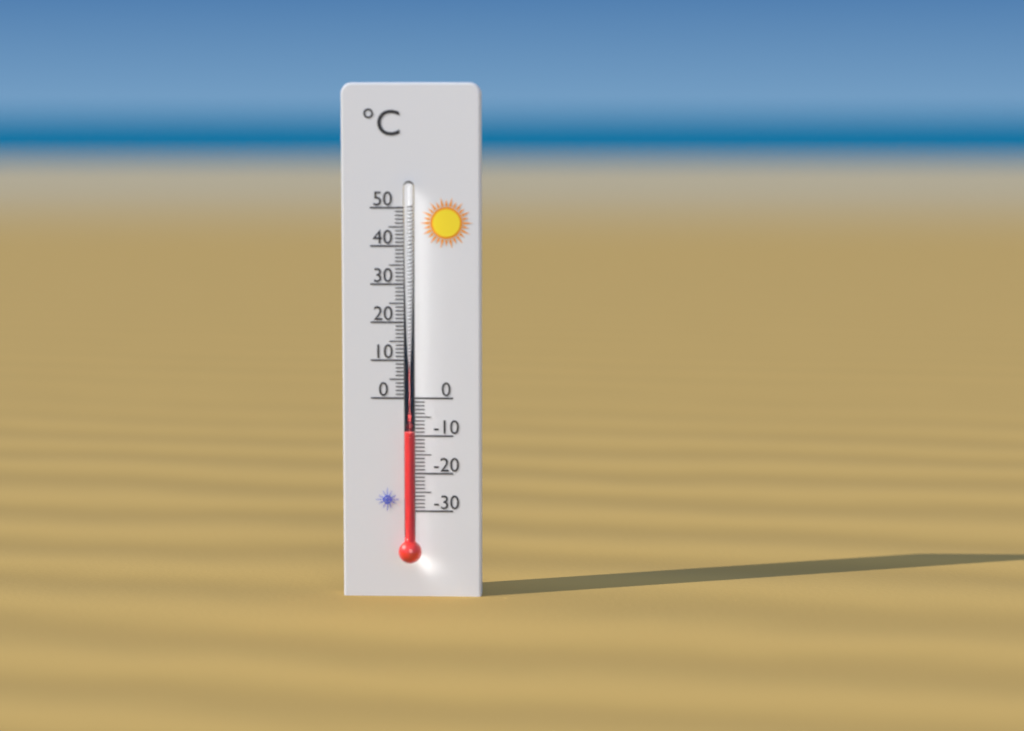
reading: -9 °C
